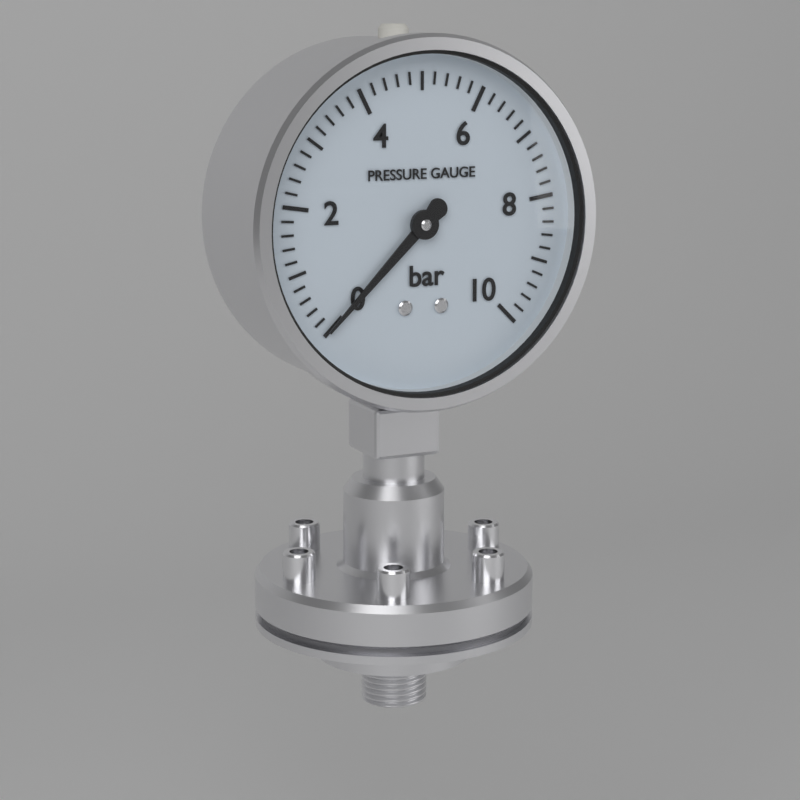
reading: 0.0 bar
